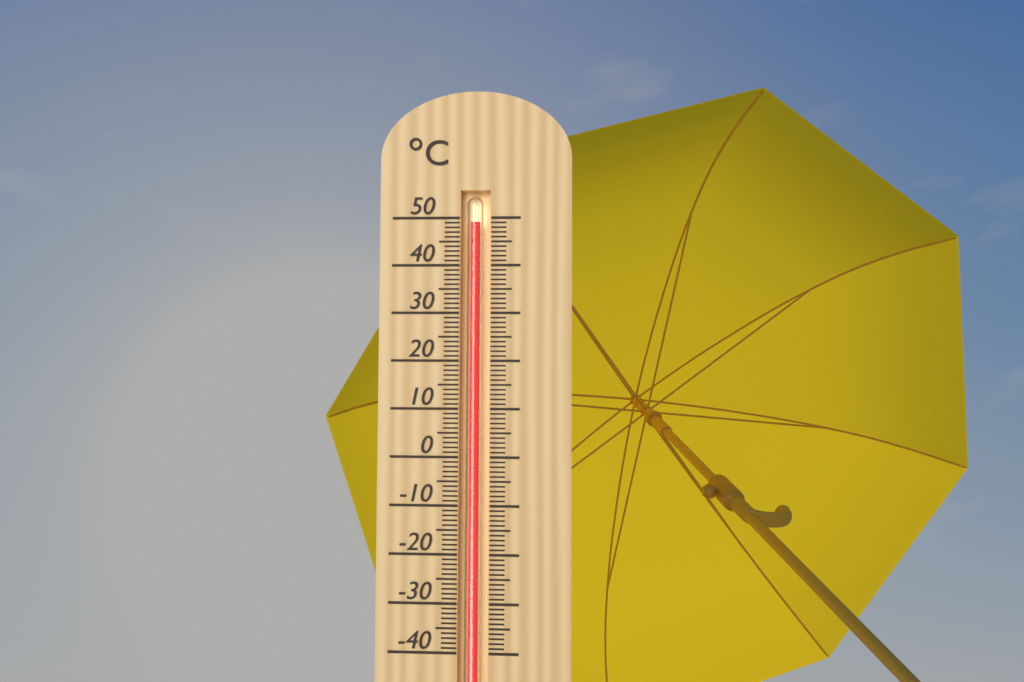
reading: 49 °C
